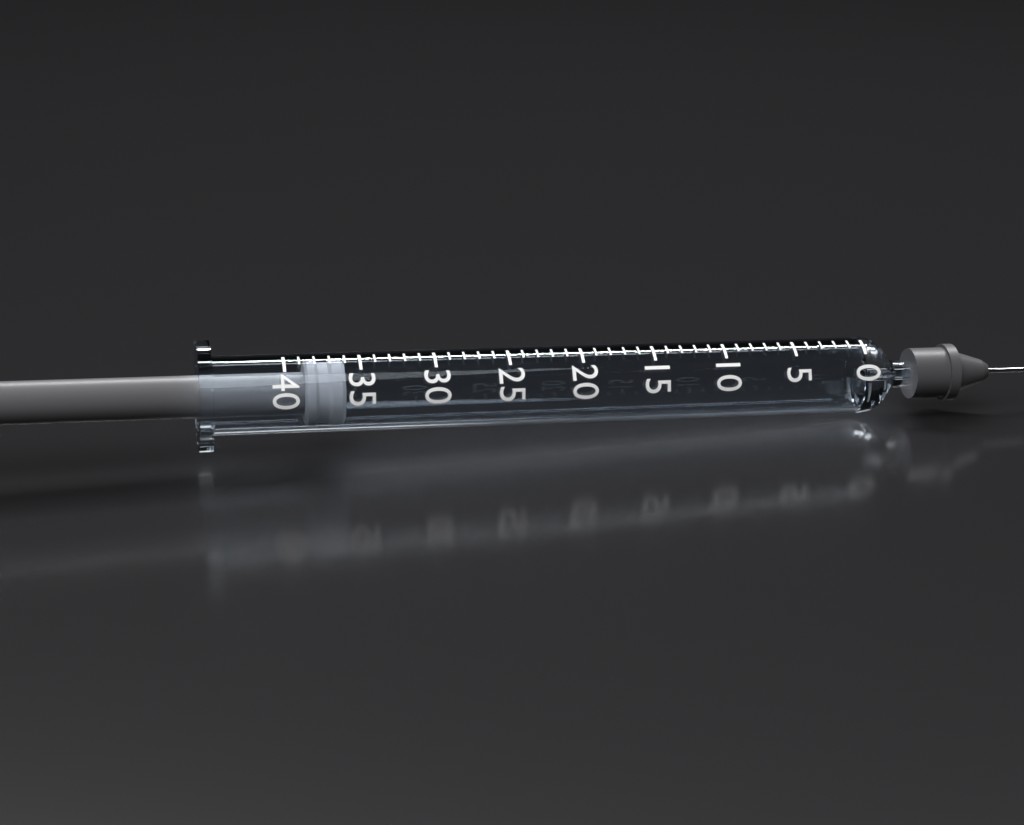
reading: 36 (no unit)
